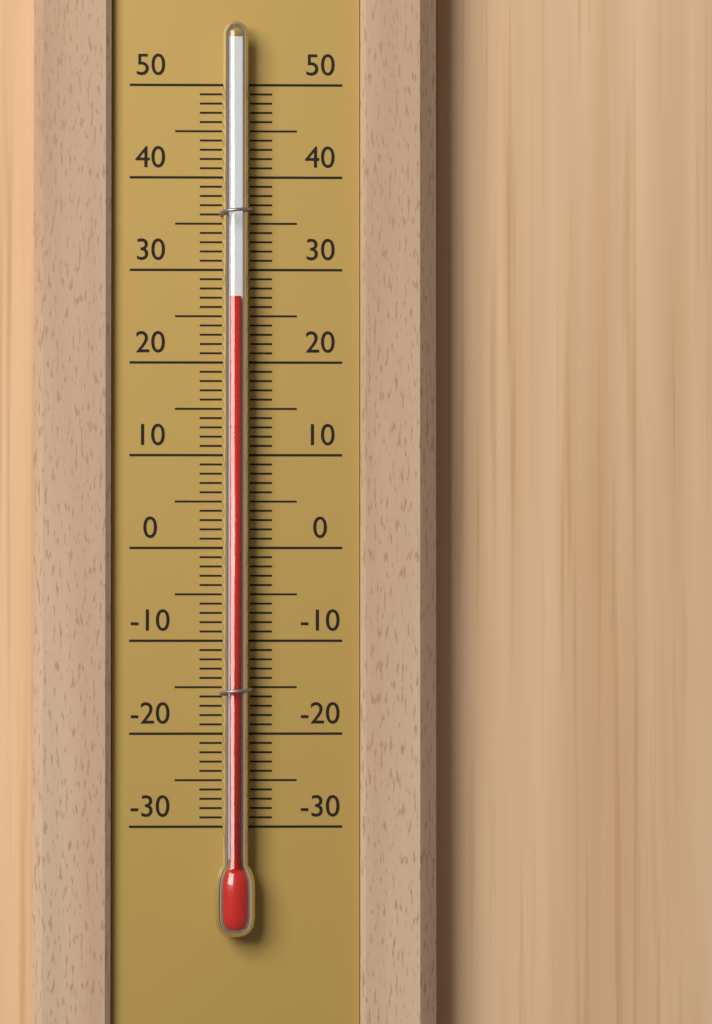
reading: 27 (no unit)
